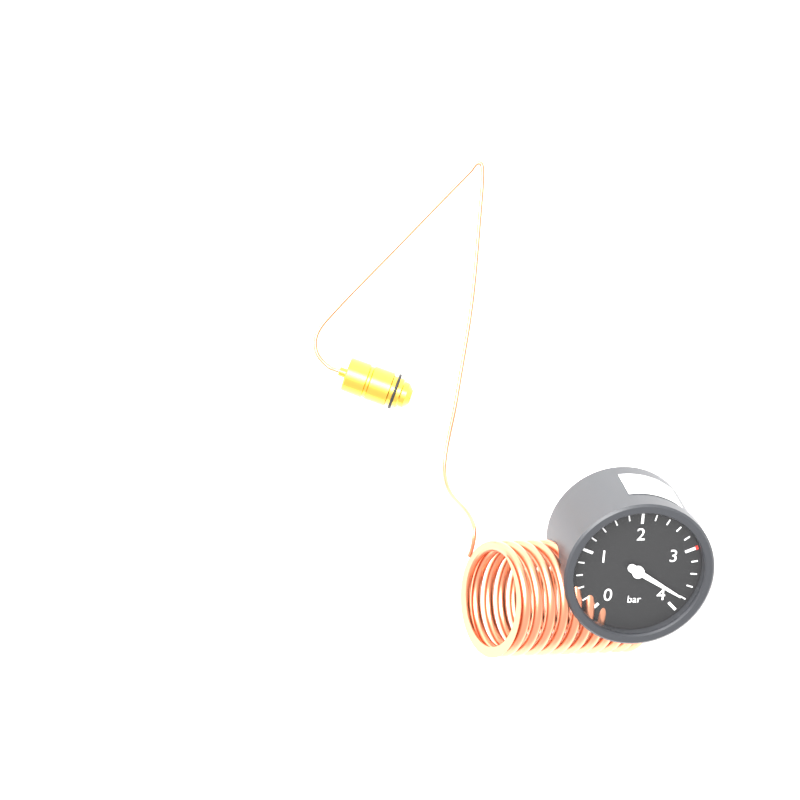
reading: 3.8 bar
